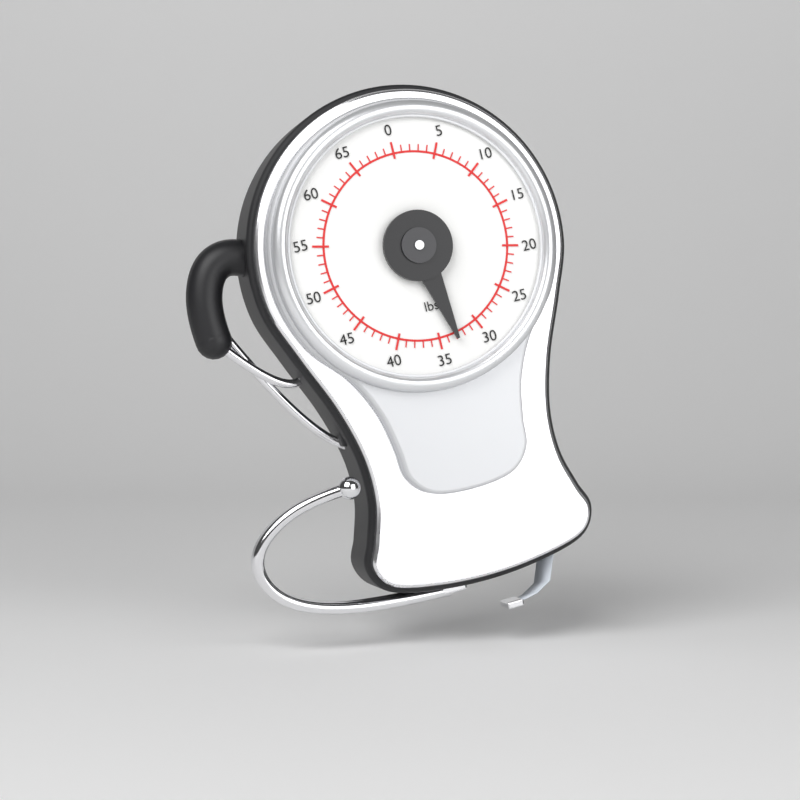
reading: 33 lbs
